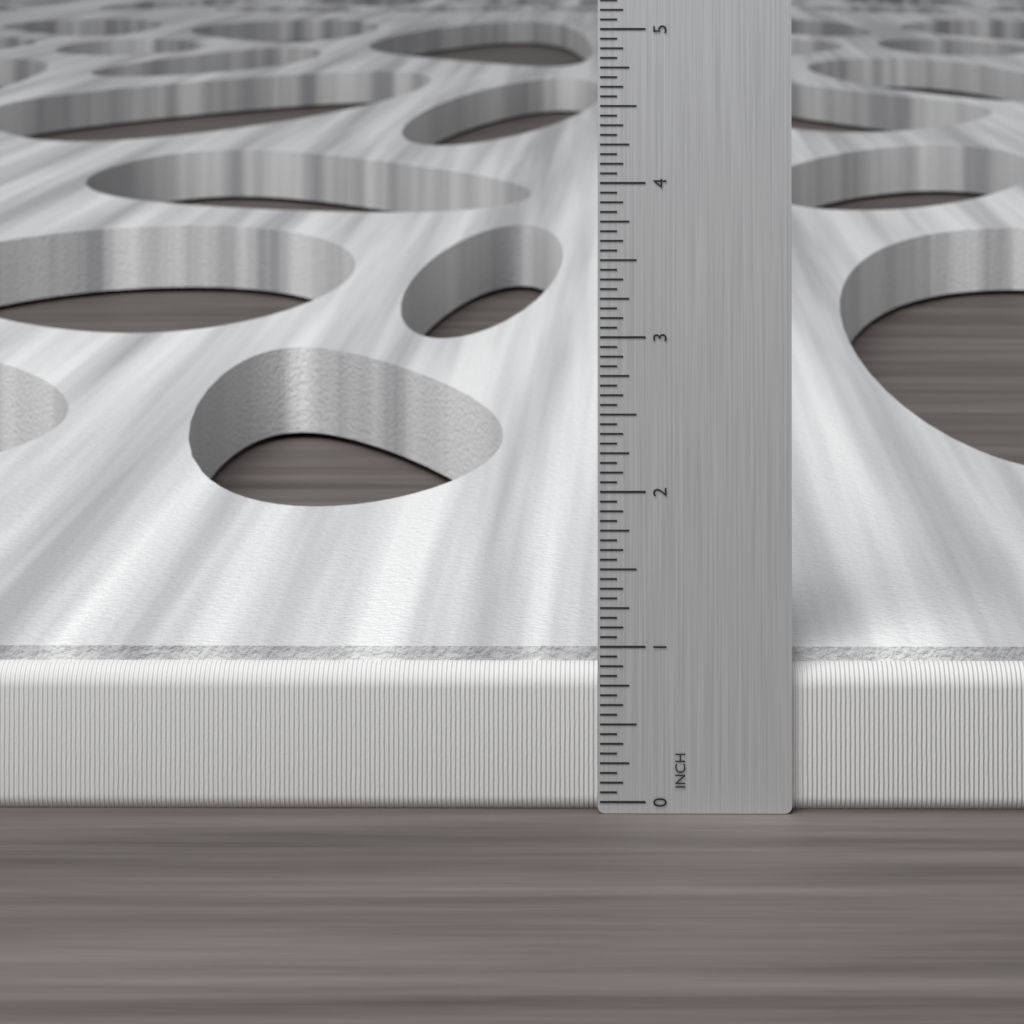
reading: 0.9375 in
